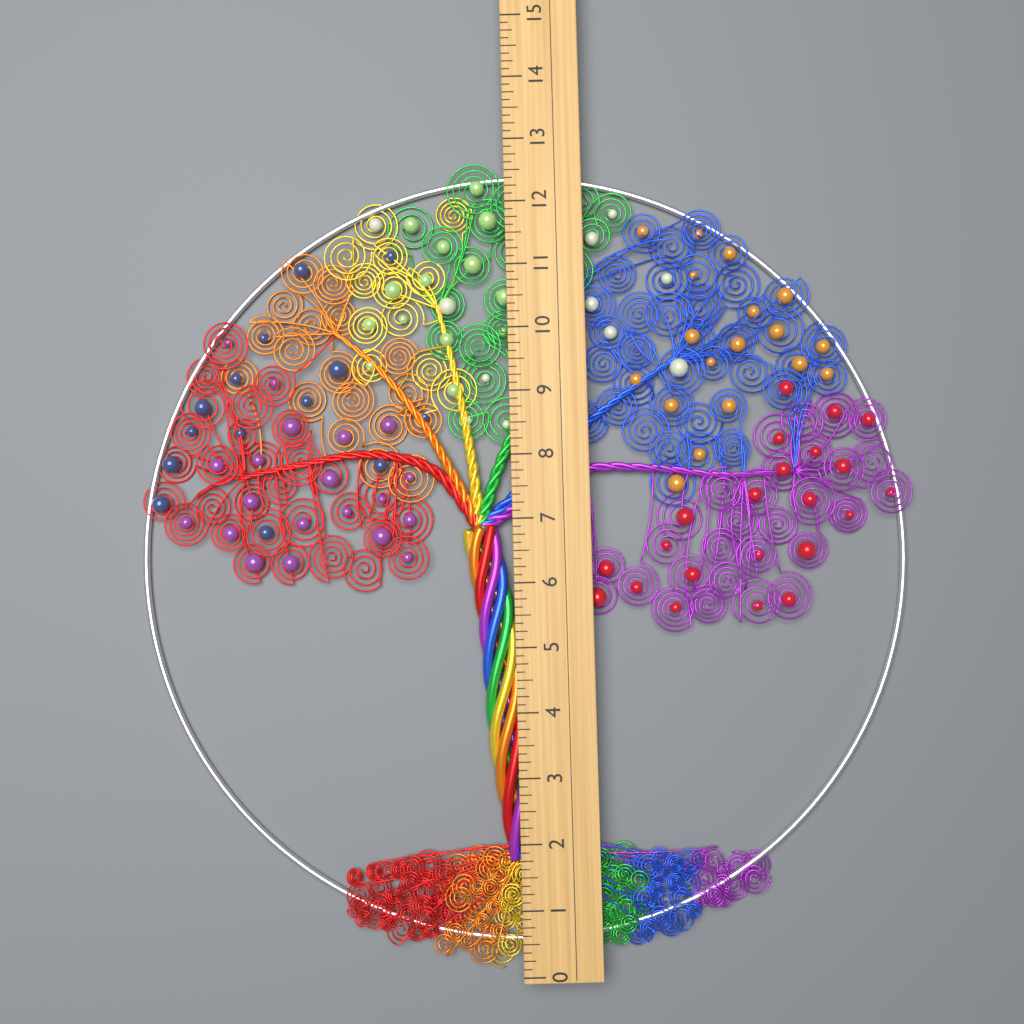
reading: 12.750 (no unit)
